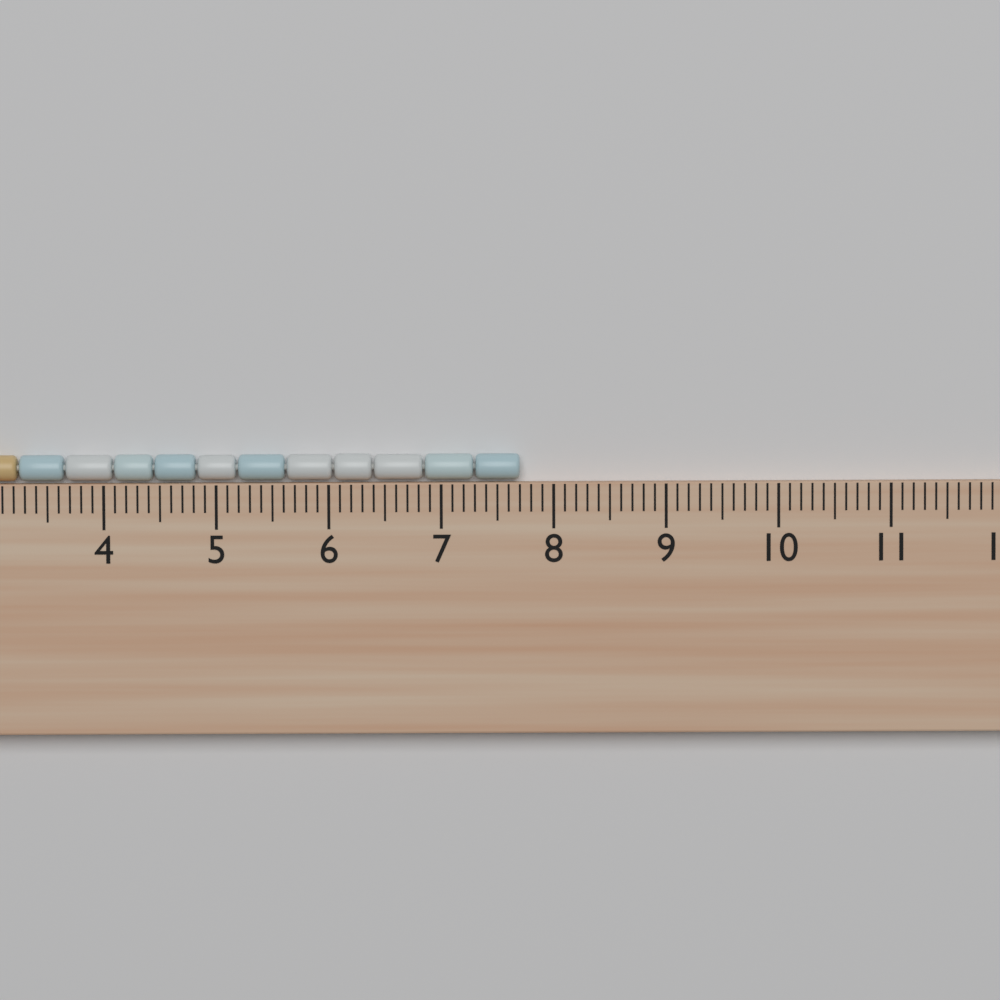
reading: 7.7 cm
